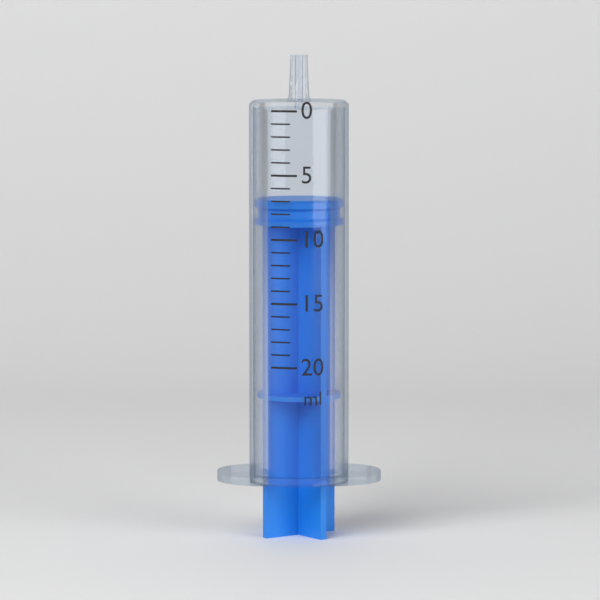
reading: 7 ml
